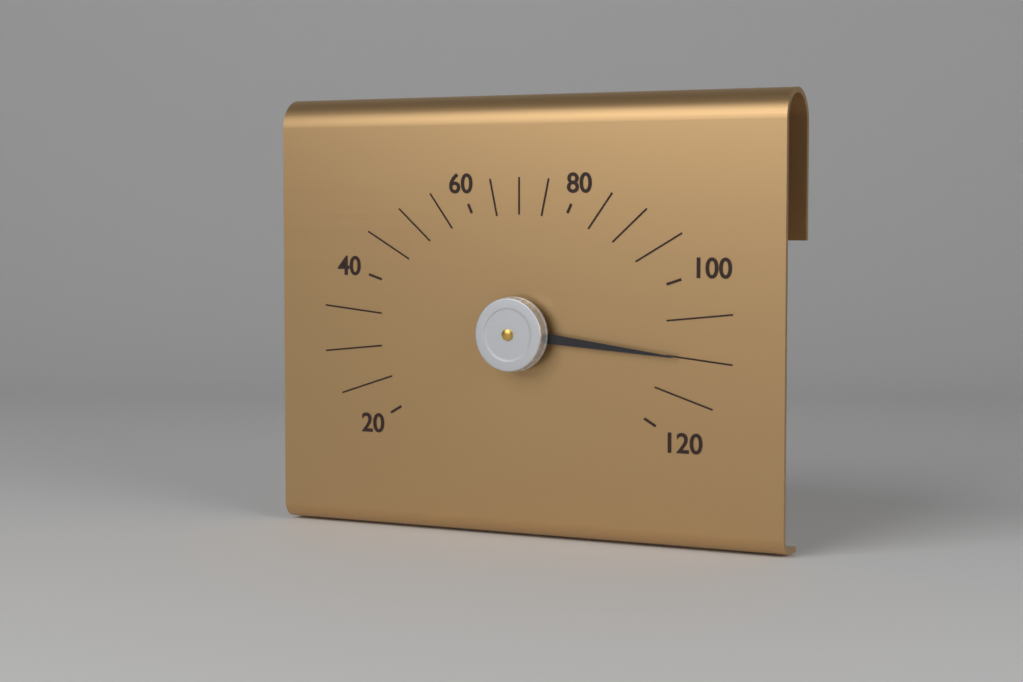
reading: 110 (no unit)
